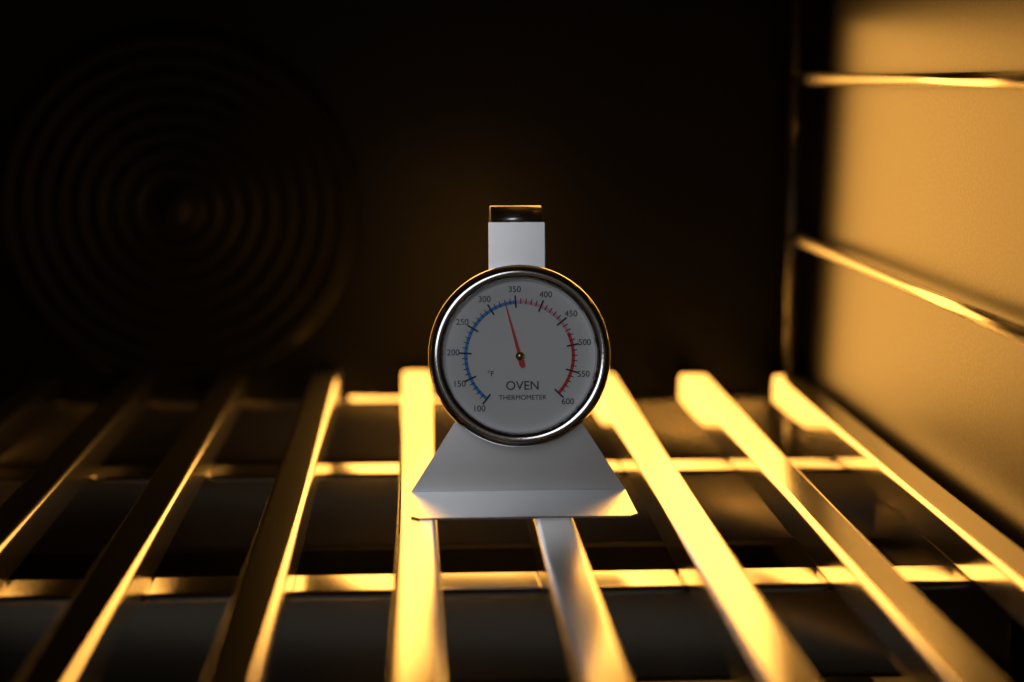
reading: 330 °F
